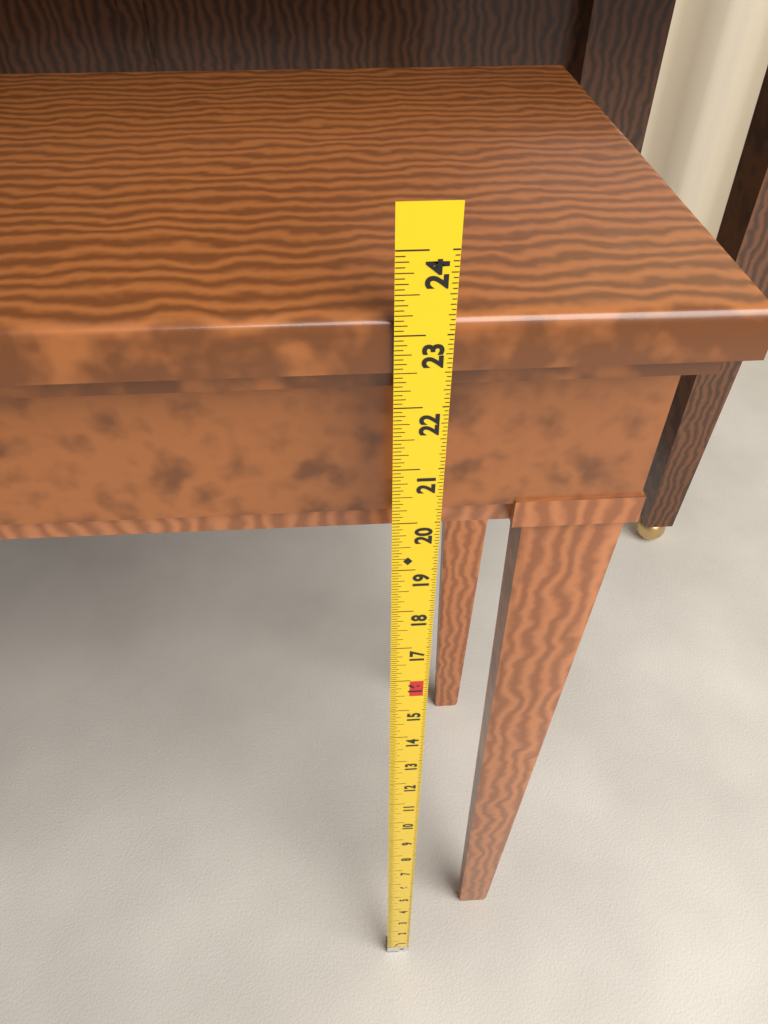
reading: 23.1875 in
